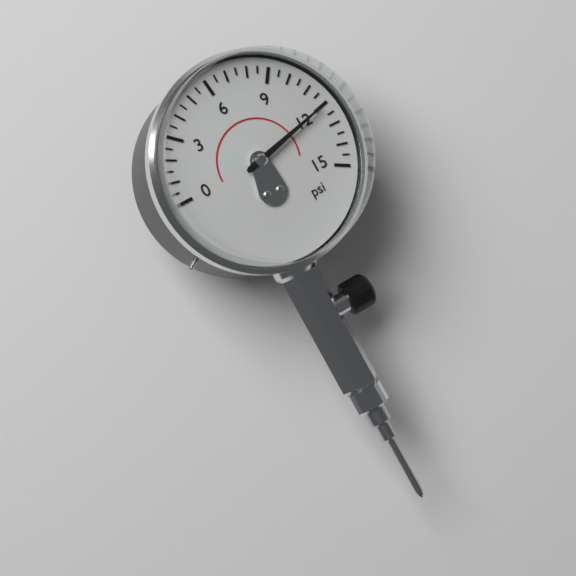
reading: 12.0 psi
